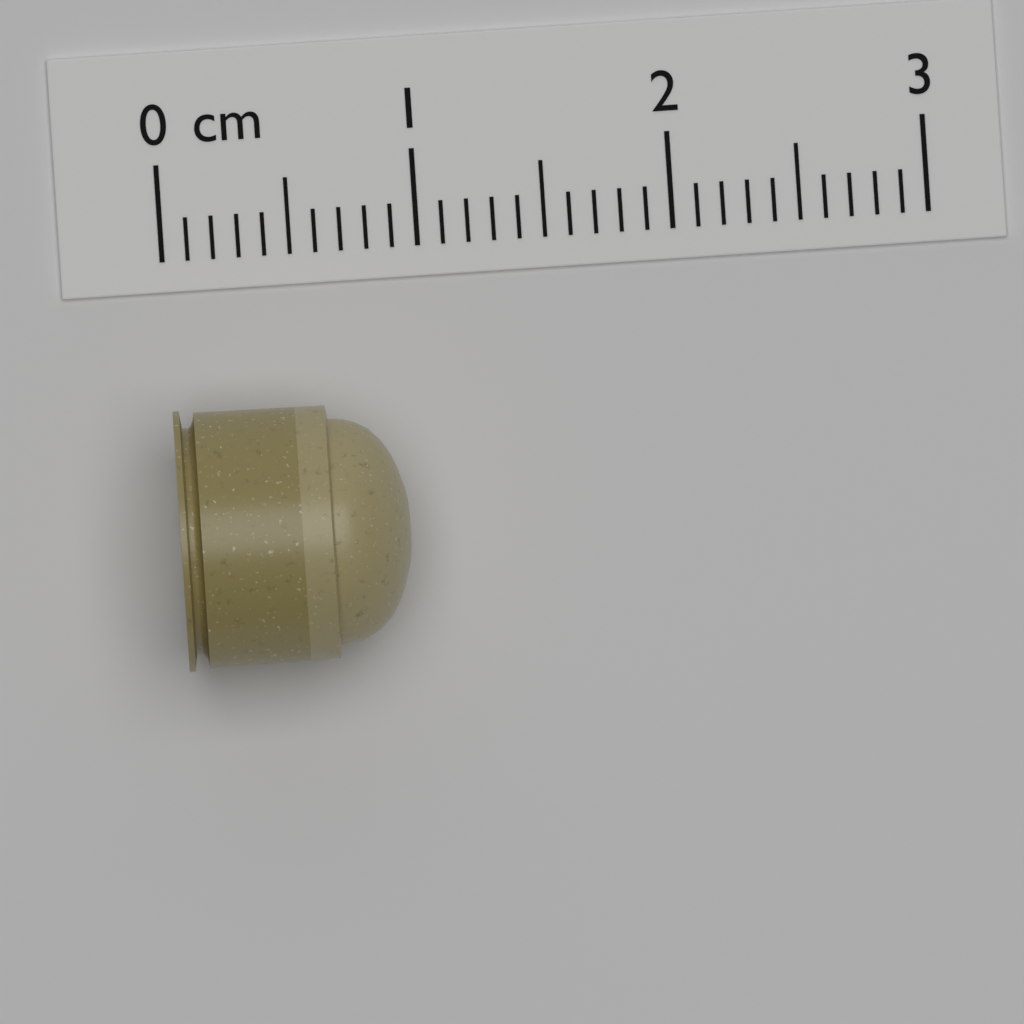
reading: 0.9 cm
